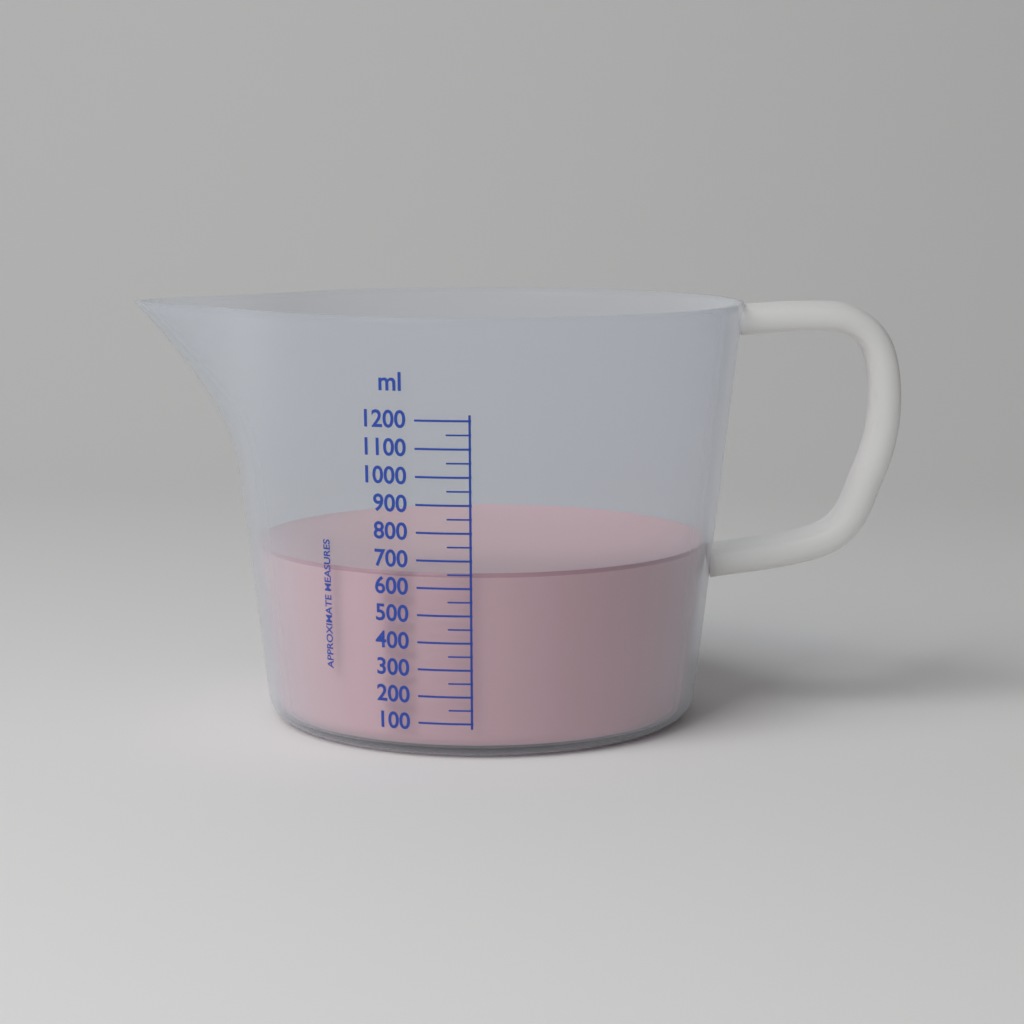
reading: 650 ml
